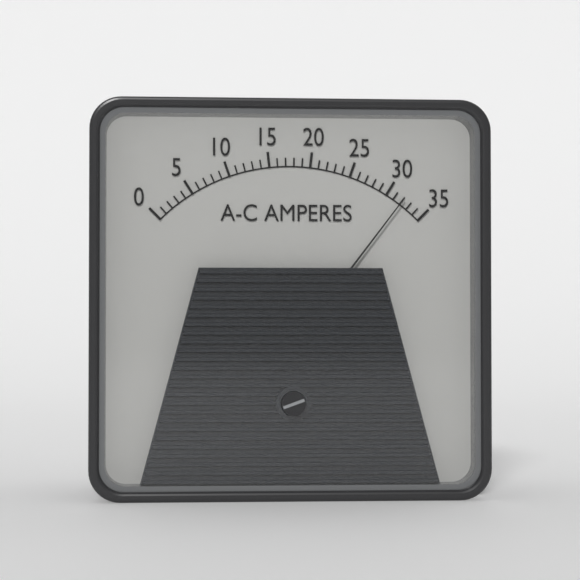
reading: 32 A
